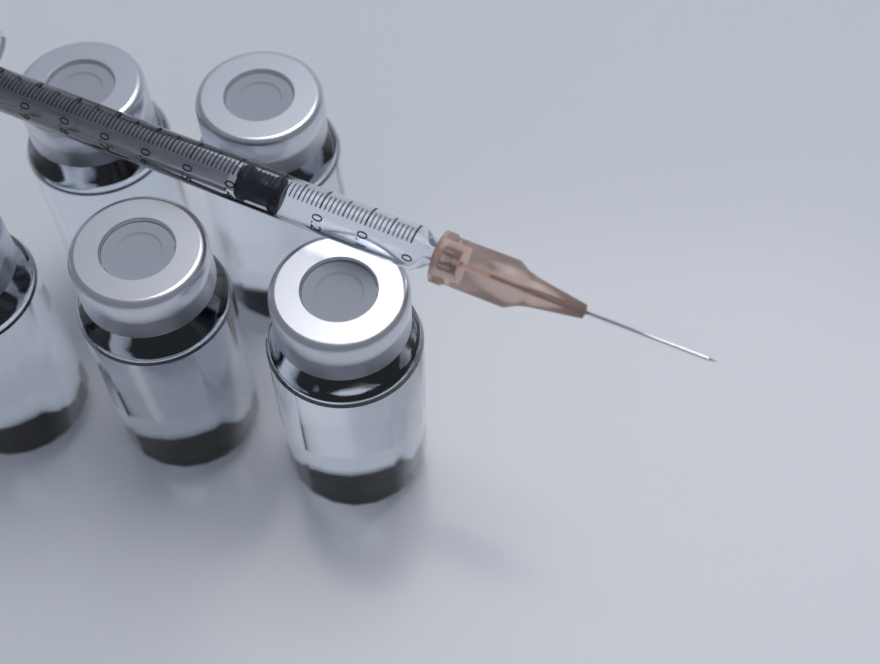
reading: 0.29 ml
